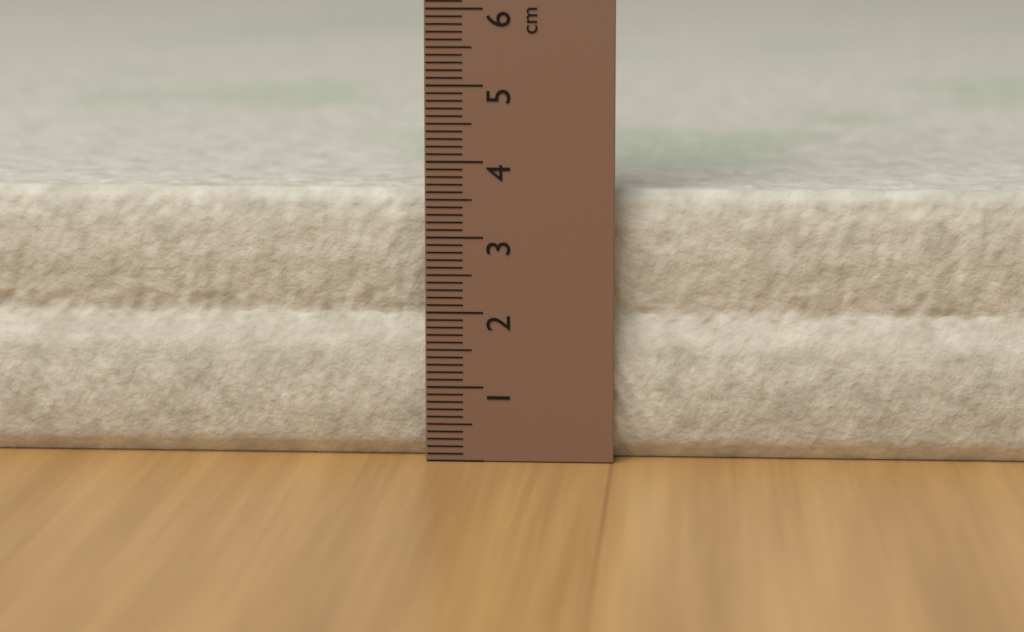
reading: 3.6 cm
